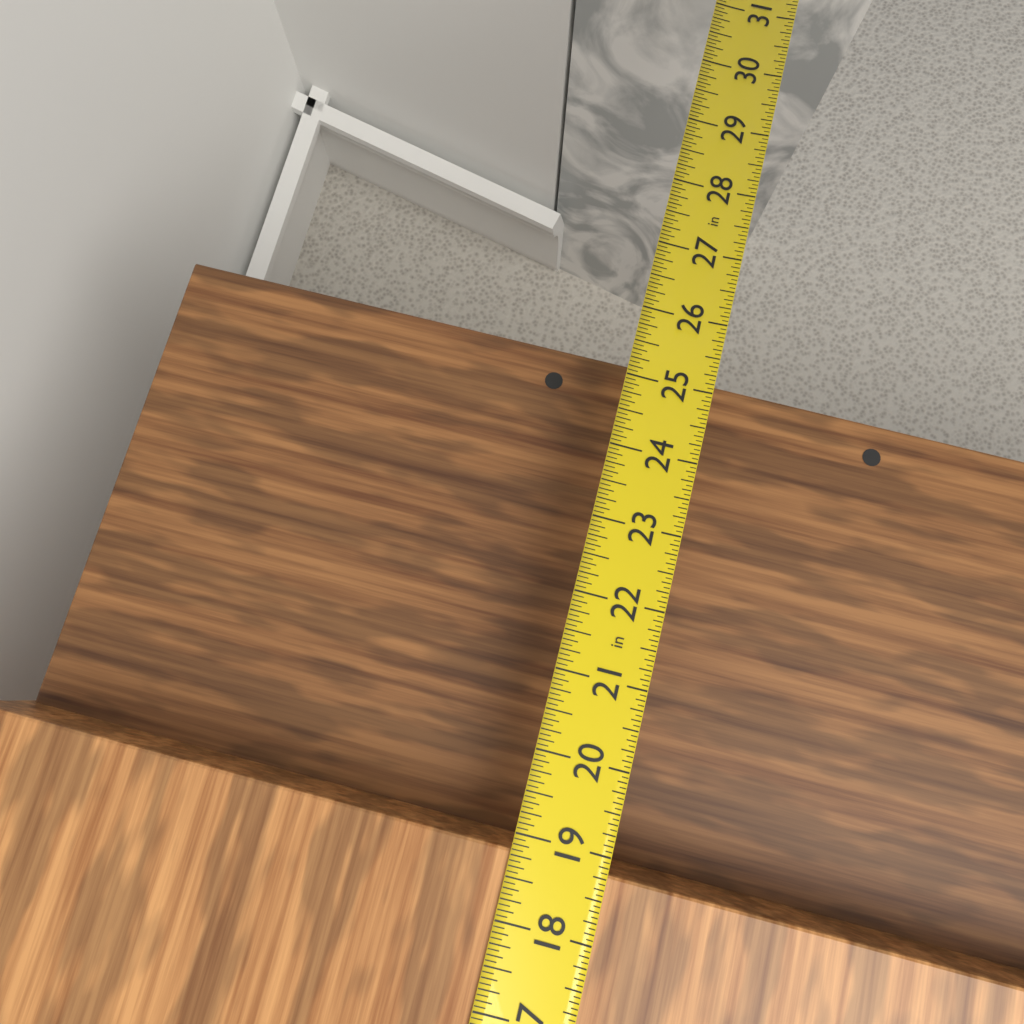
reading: 18.8125 in
